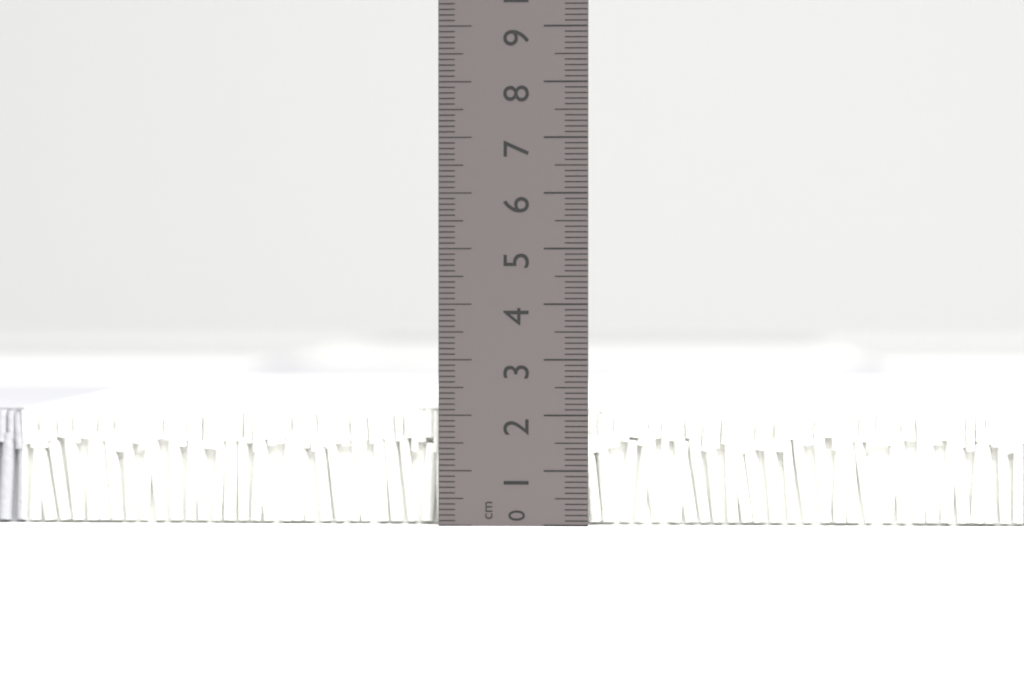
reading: 2.1 cm
